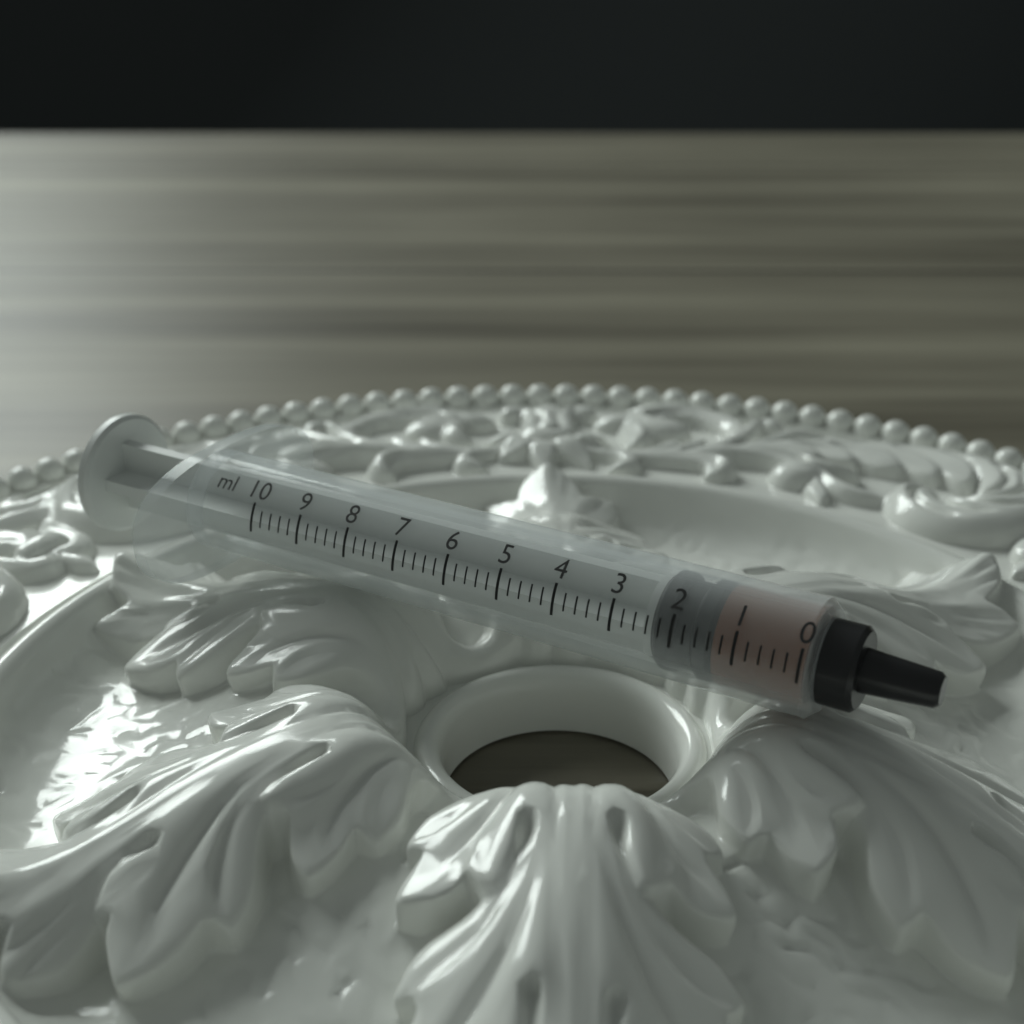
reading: 1.4 ml
